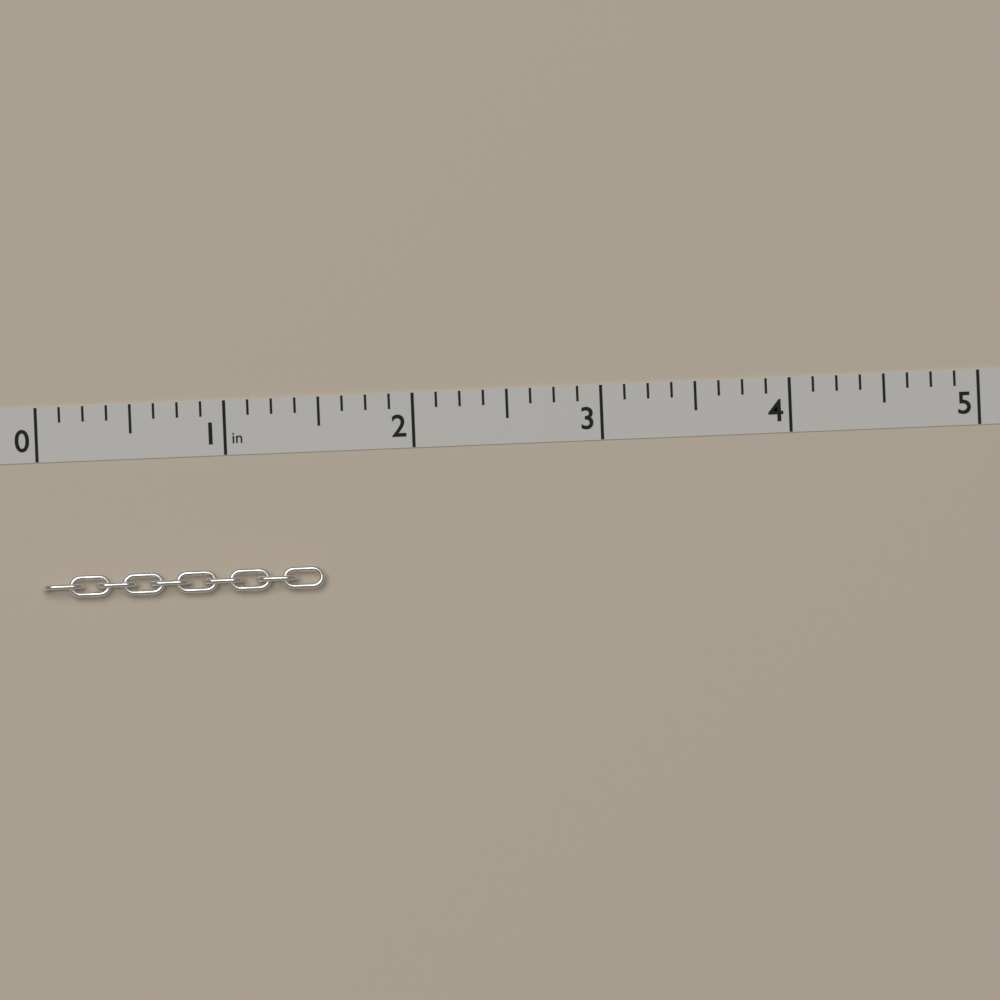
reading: 1.500 in
